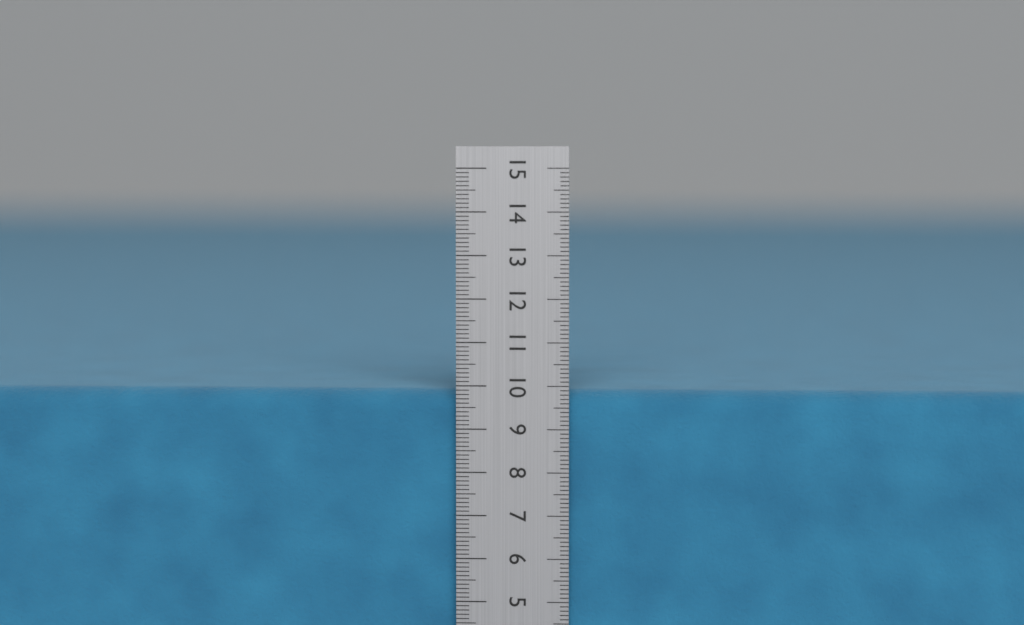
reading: 9.9 cm
